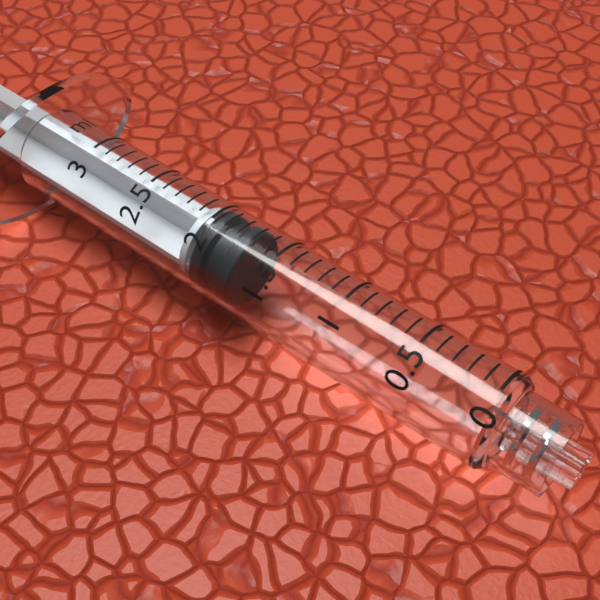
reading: 1.7 ml
